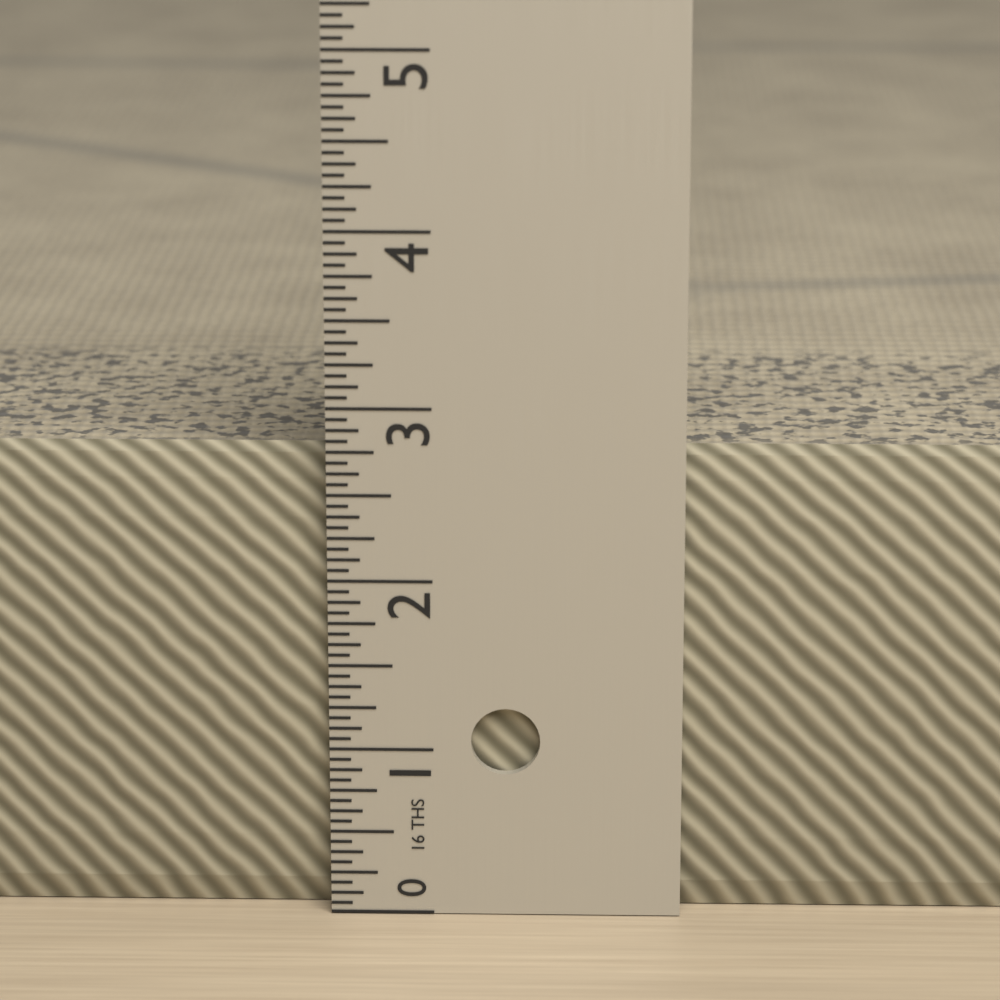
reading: 2.7500 in
